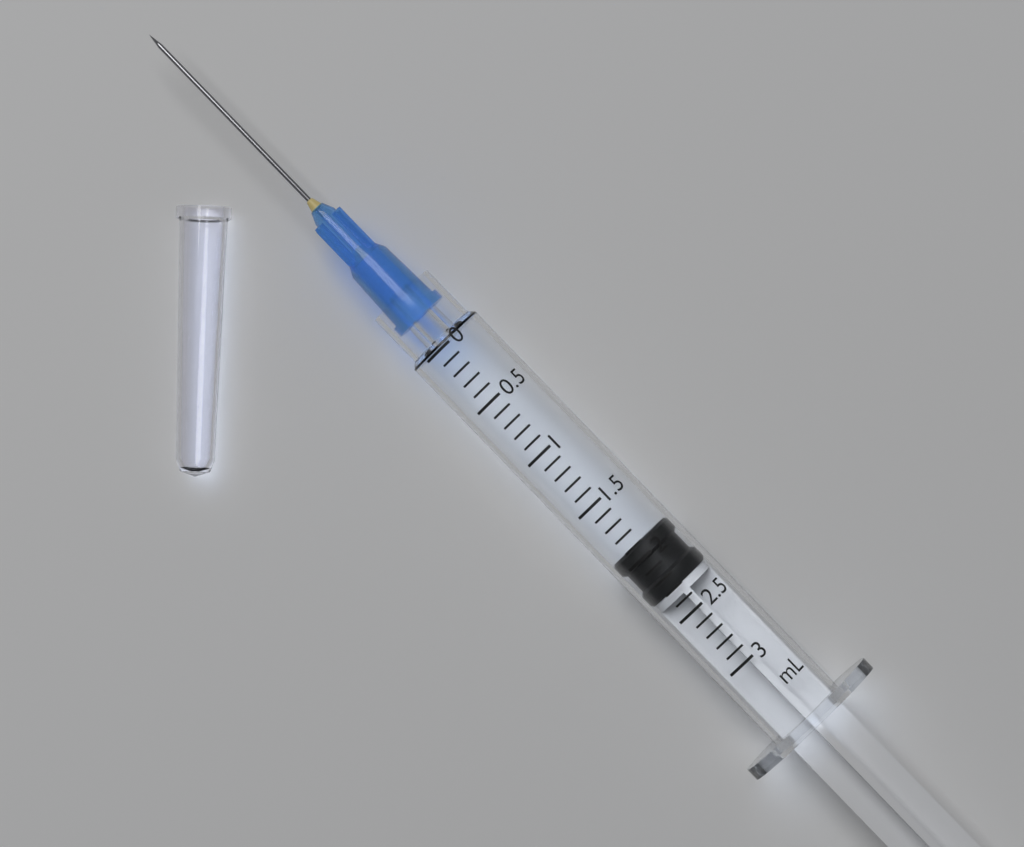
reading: 1.9 mL
